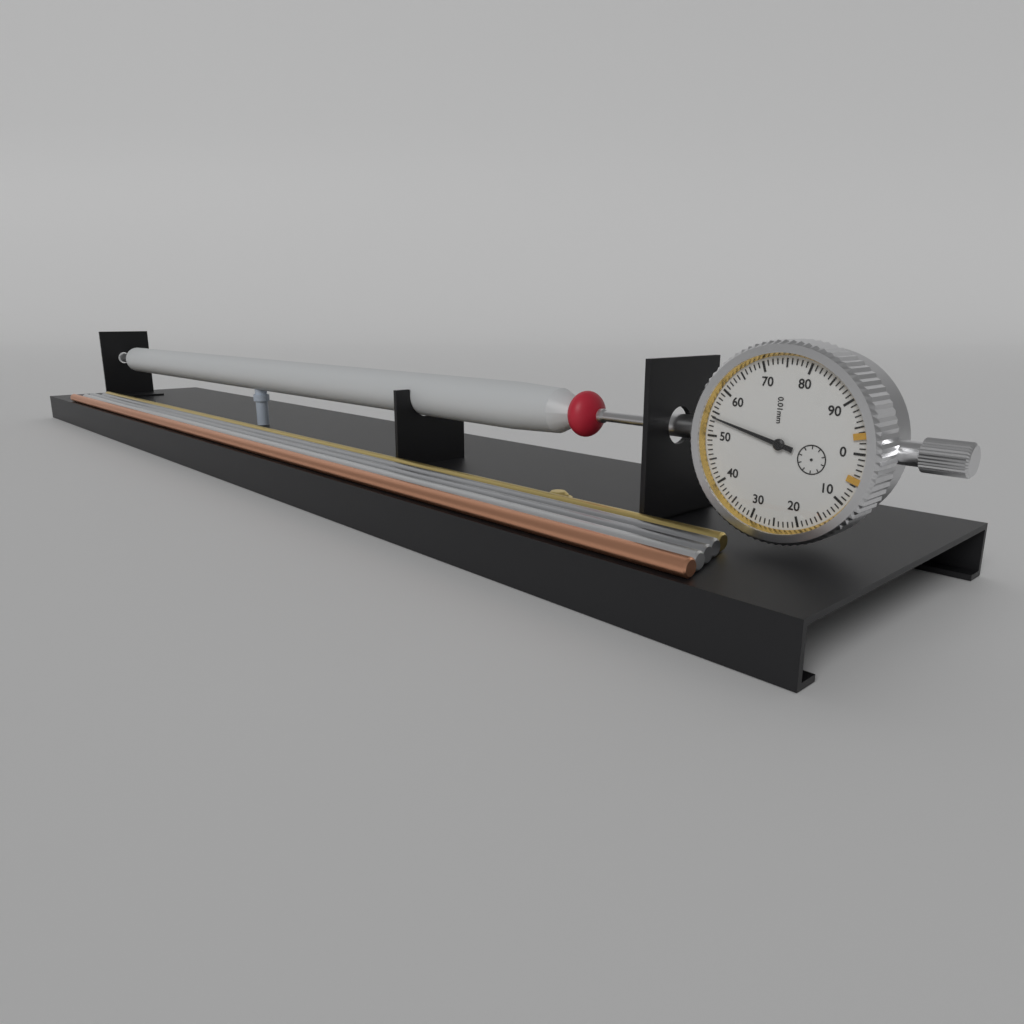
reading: 0.54 mm
